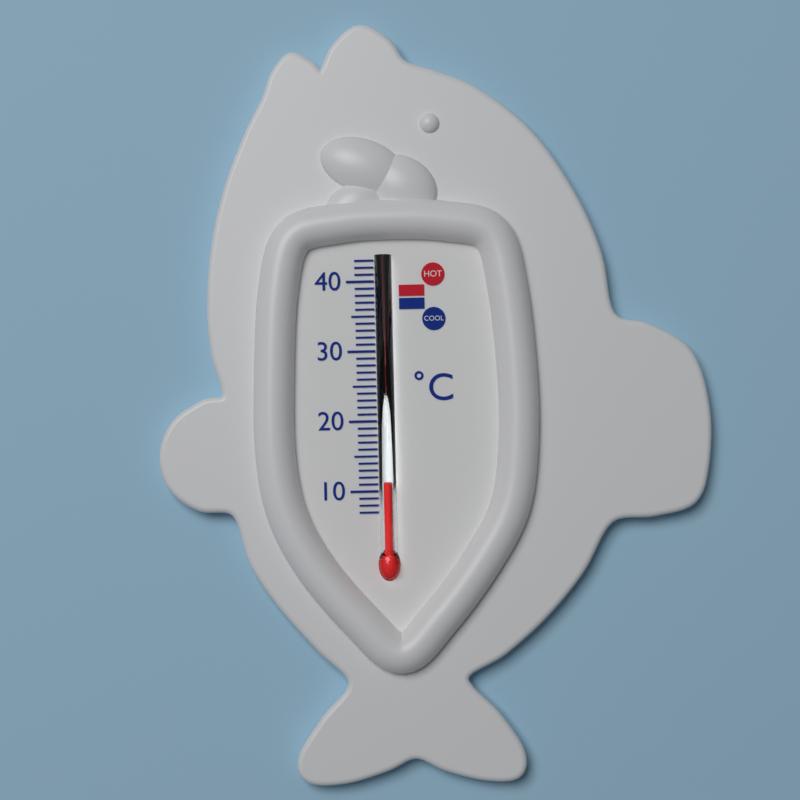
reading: 11 °C
